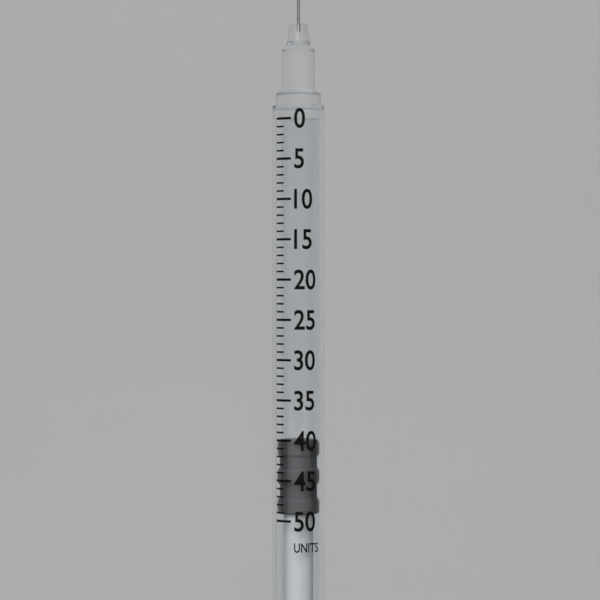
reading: 40 units
